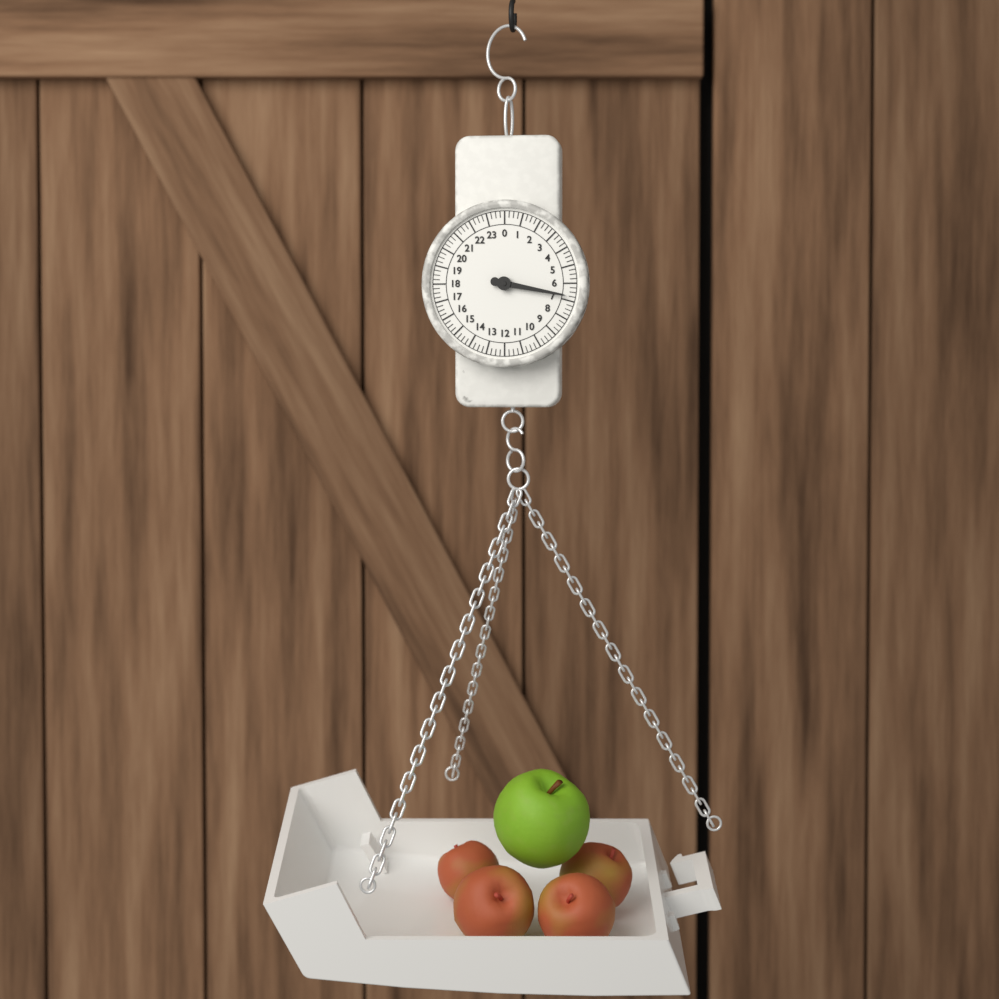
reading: 6.75 (no unit)
